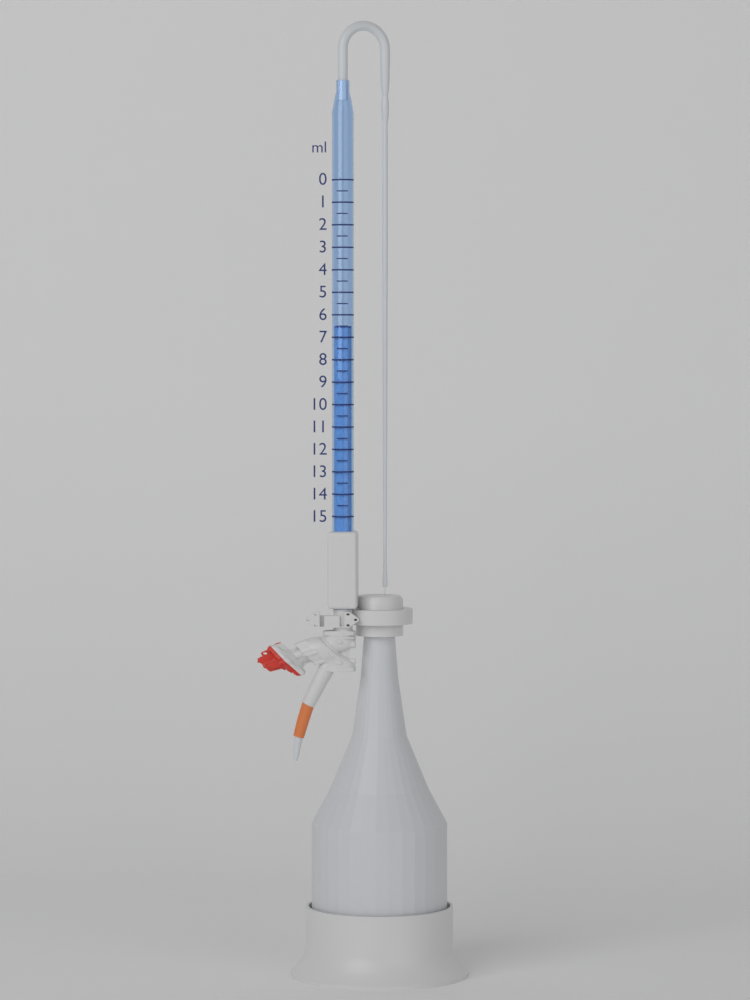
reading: 6.5 ml
